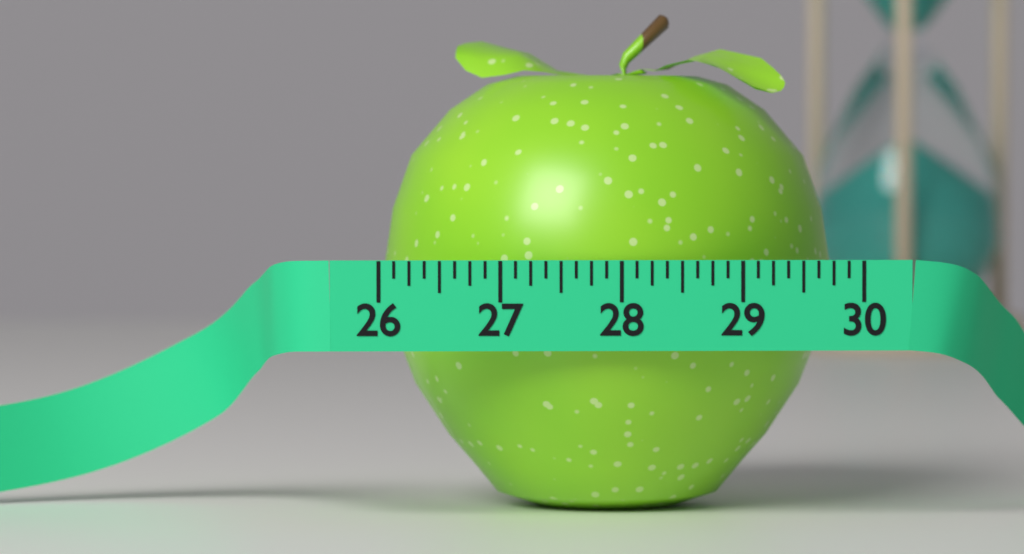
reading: 29.875 (no unit)
